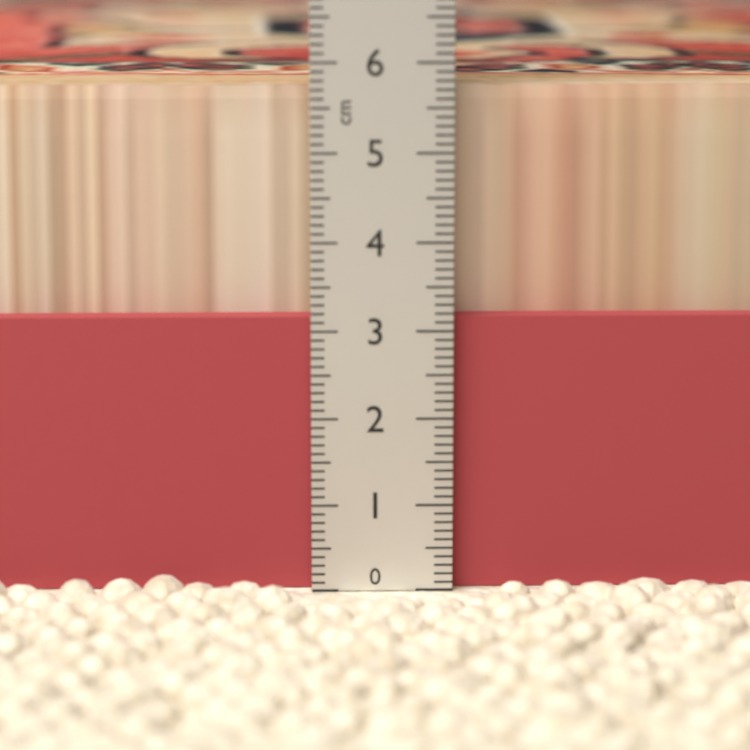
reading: 5.7 cm
